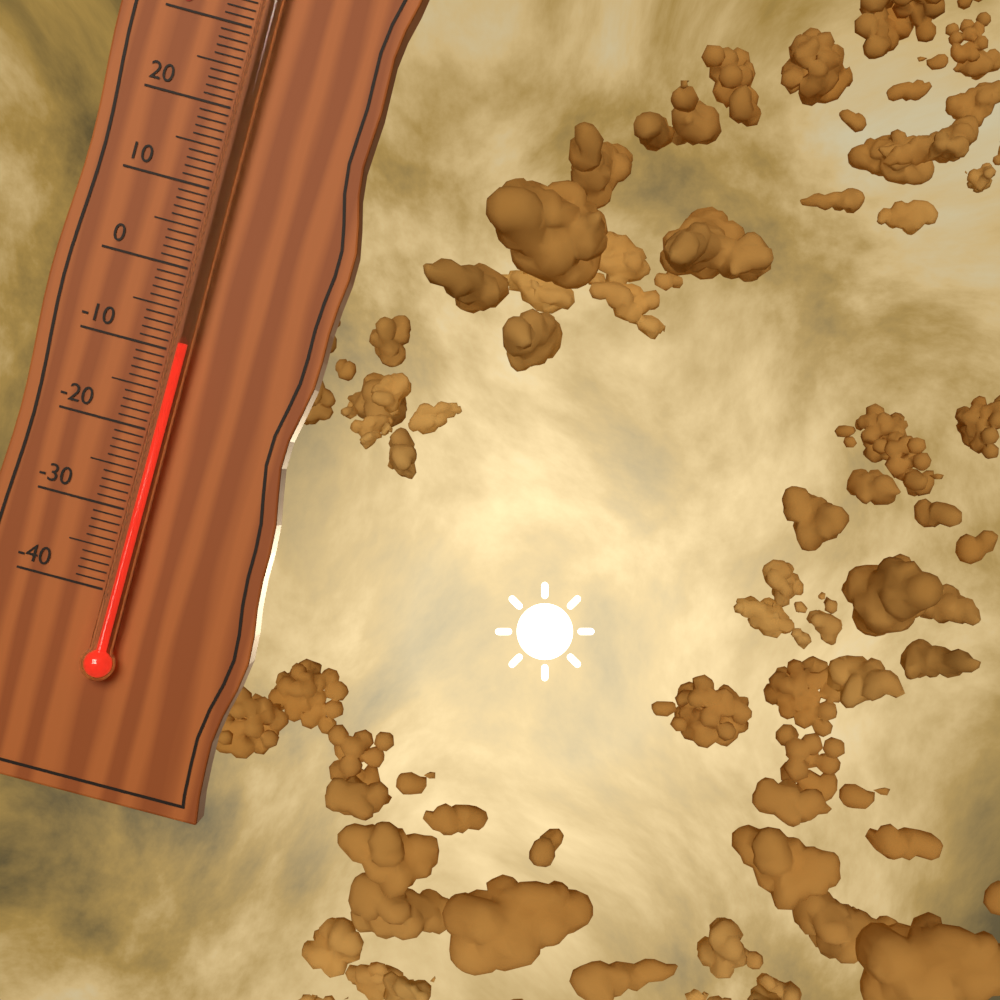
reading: -9 °C
